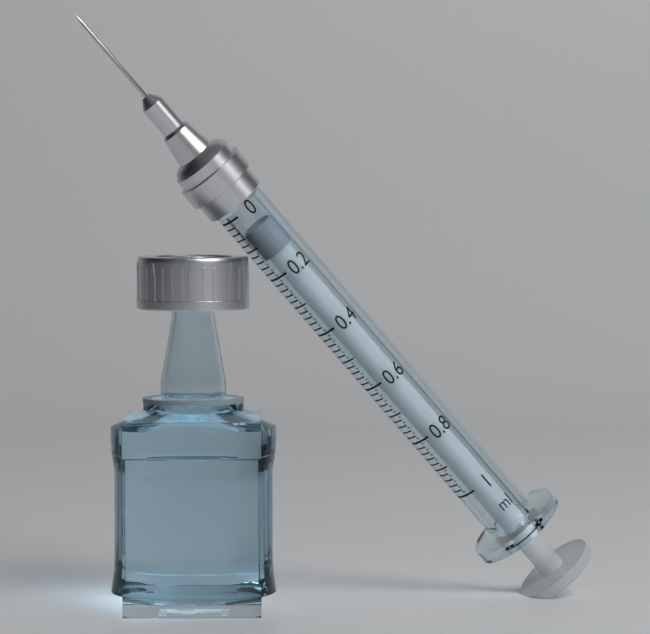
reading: 0.06 ml
